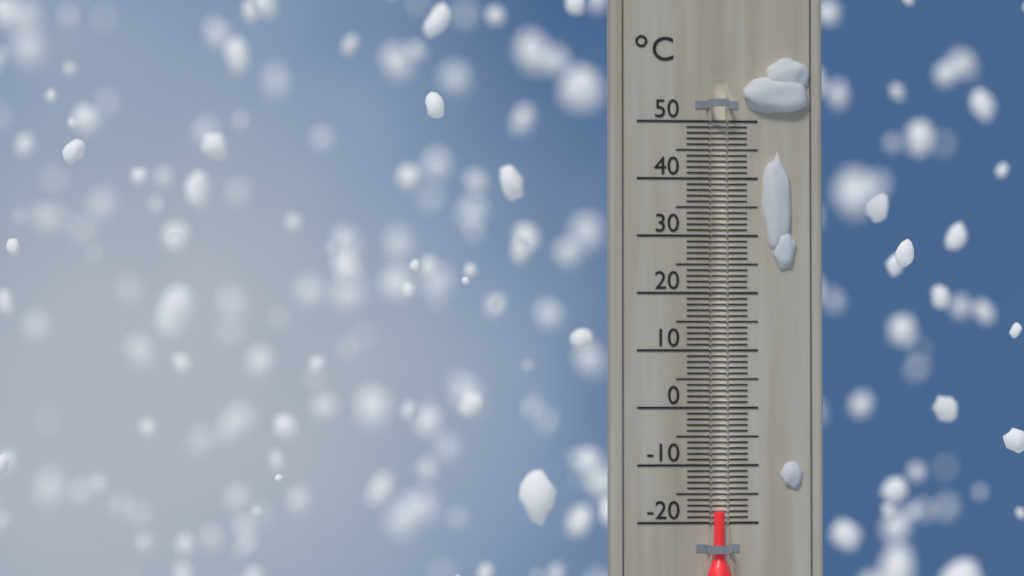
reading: -18 °C
